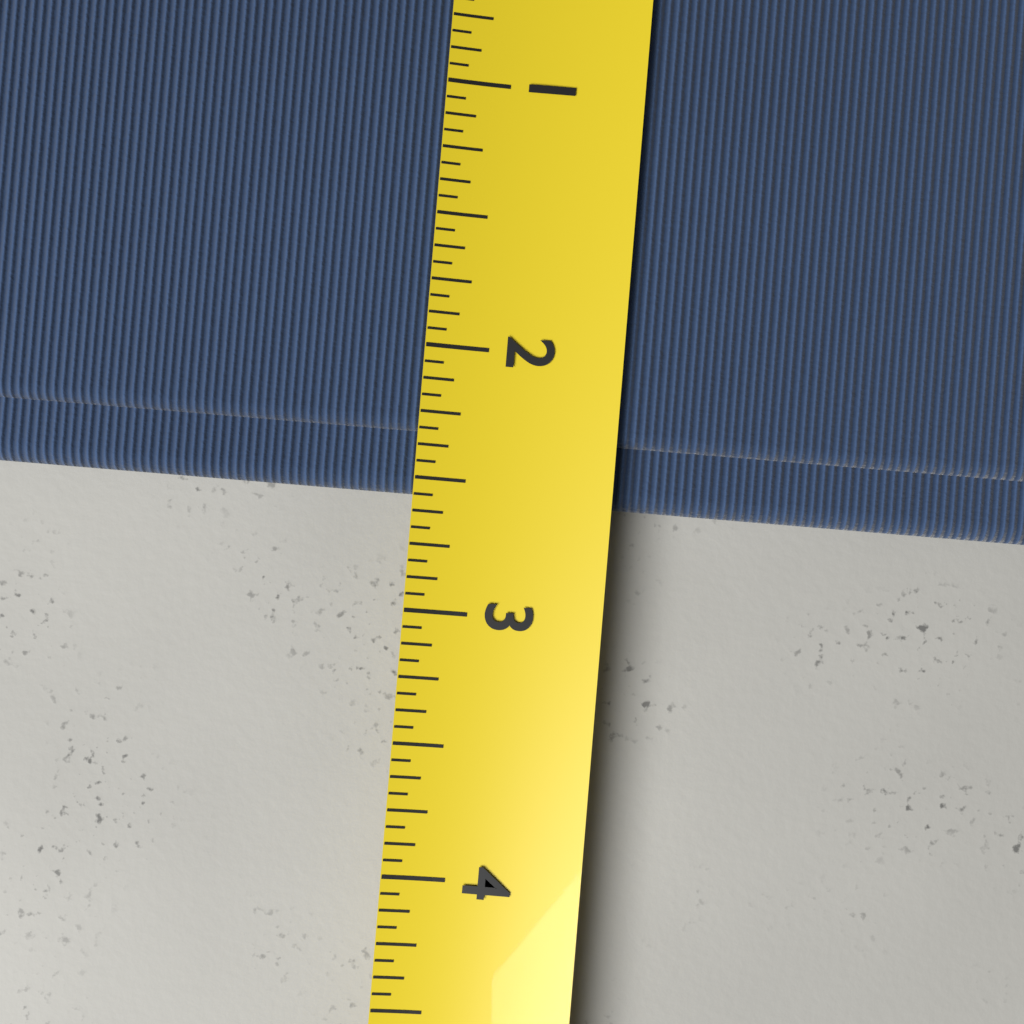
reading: 2.5625 (no unit)
